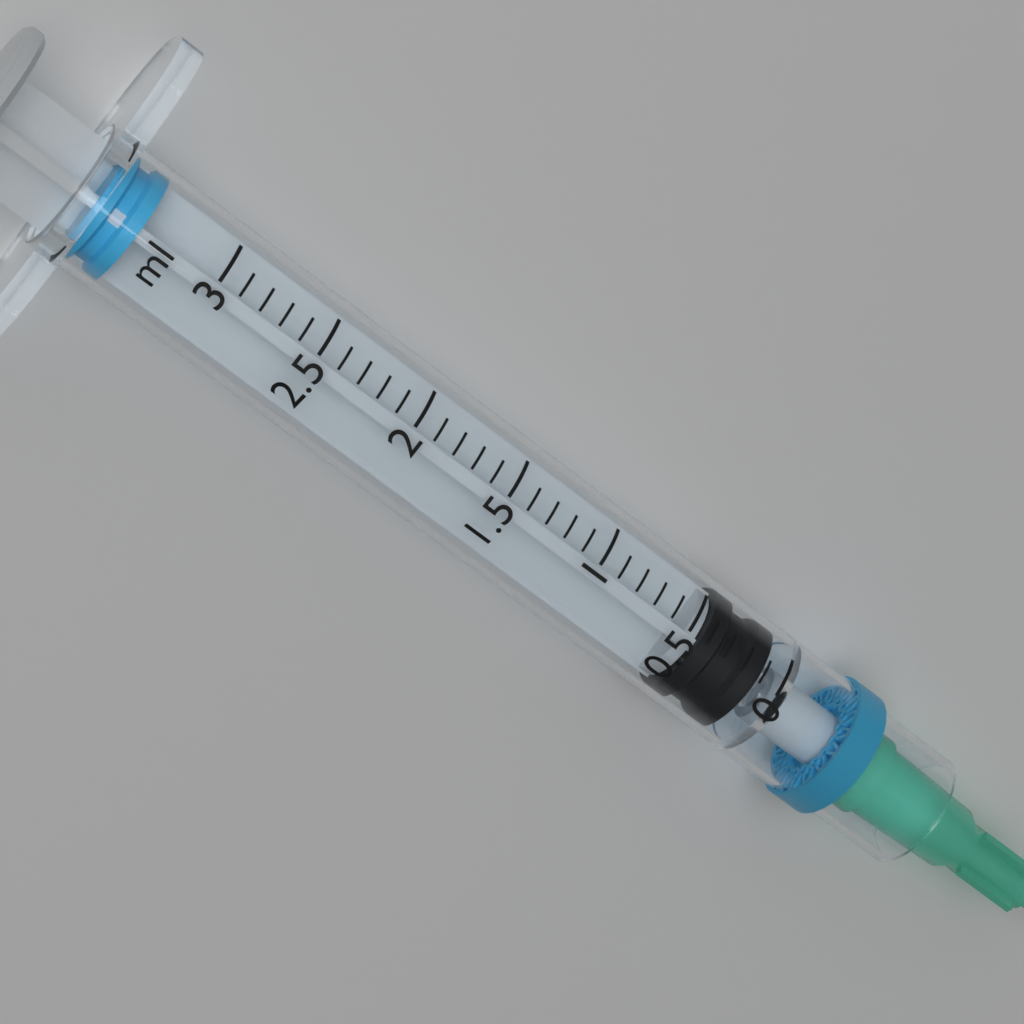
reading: 0.1 ml
